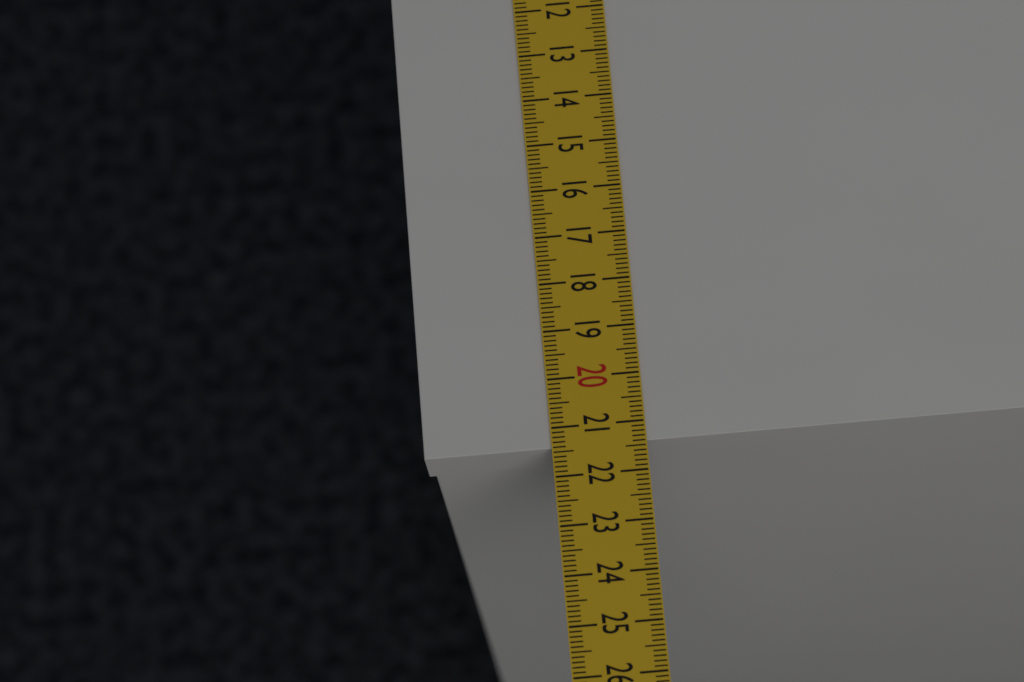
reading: 21.4 cm
